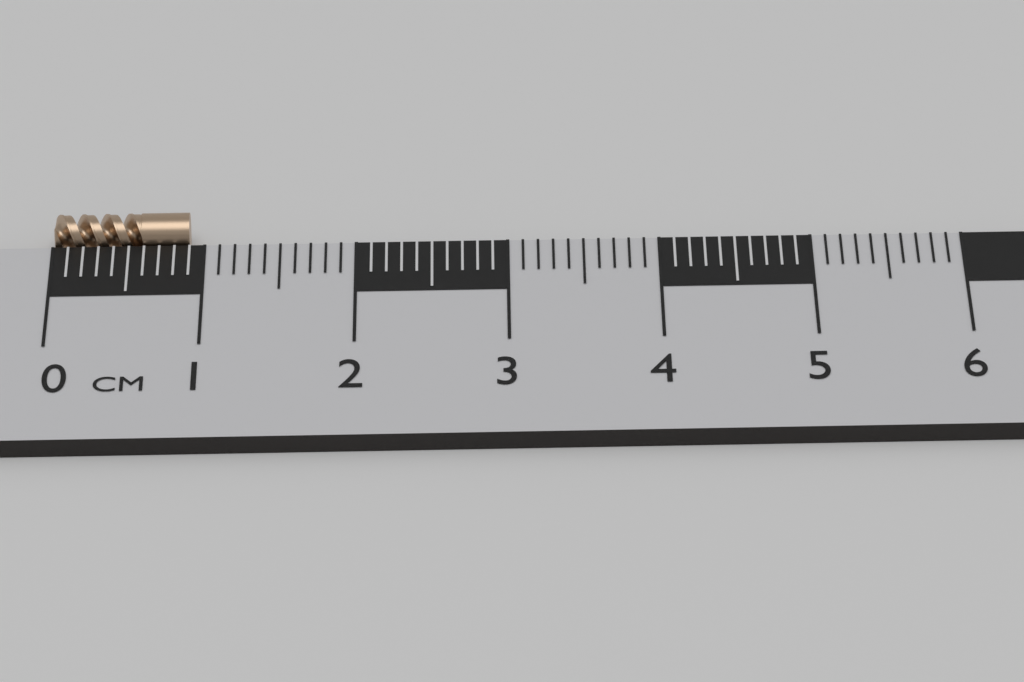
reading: 0.9 cm
